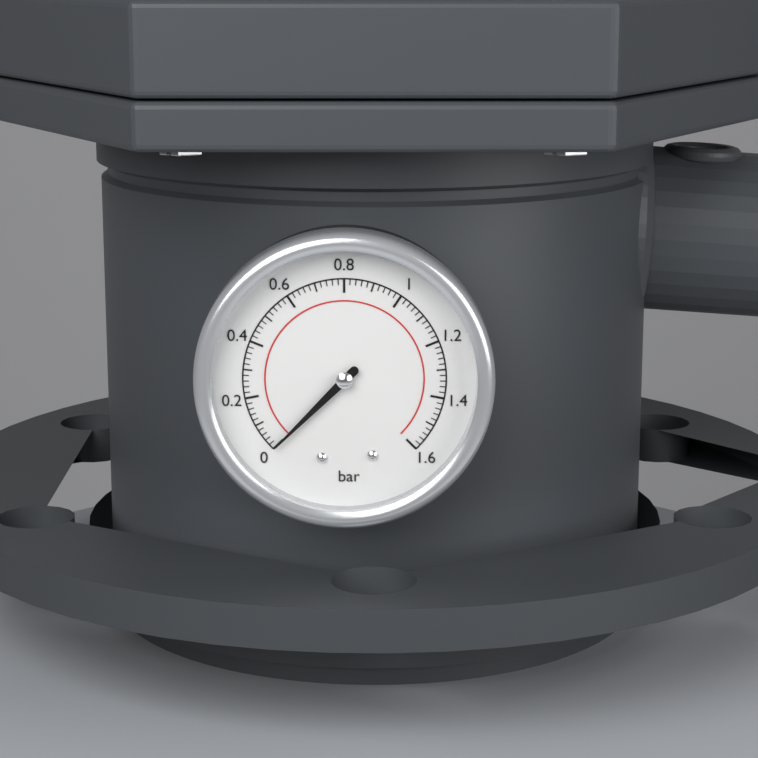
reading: 0.00 bar
